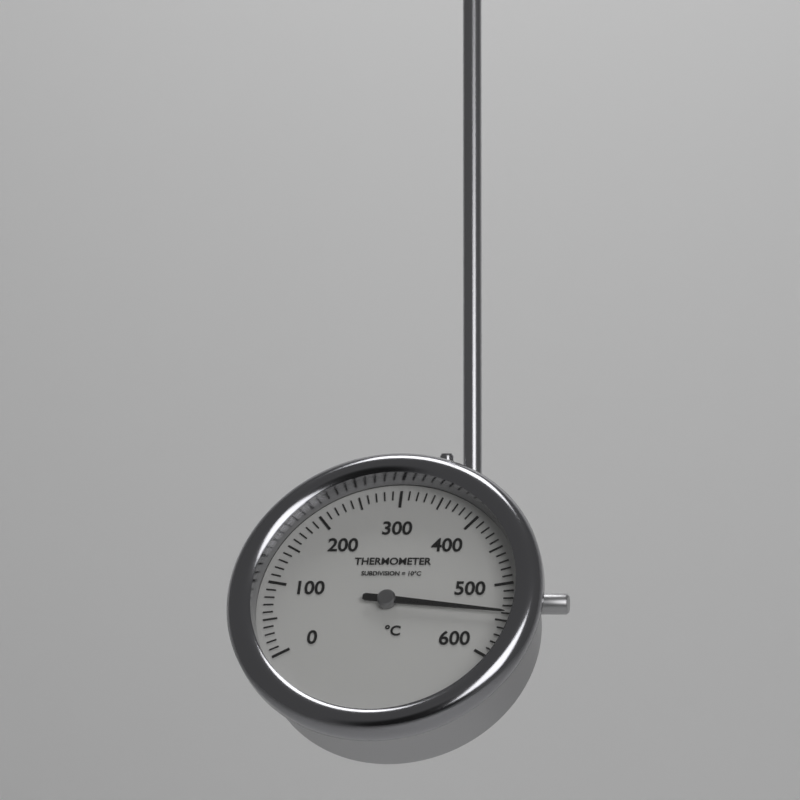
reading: 540 °C
